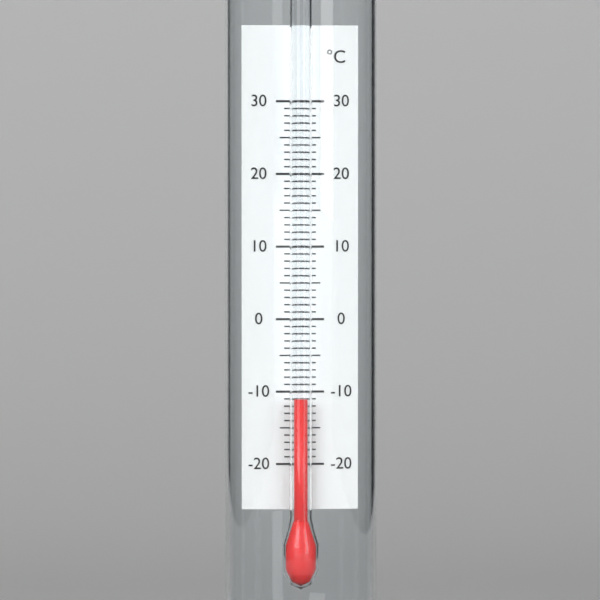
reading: -11 °C
